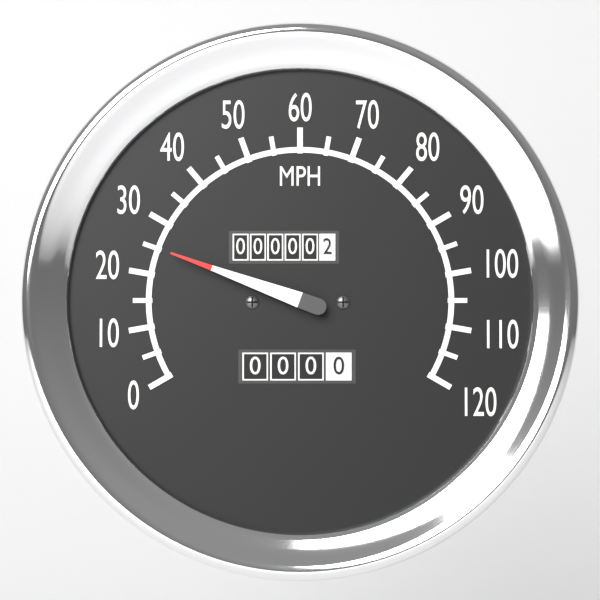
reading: 25 MPH
